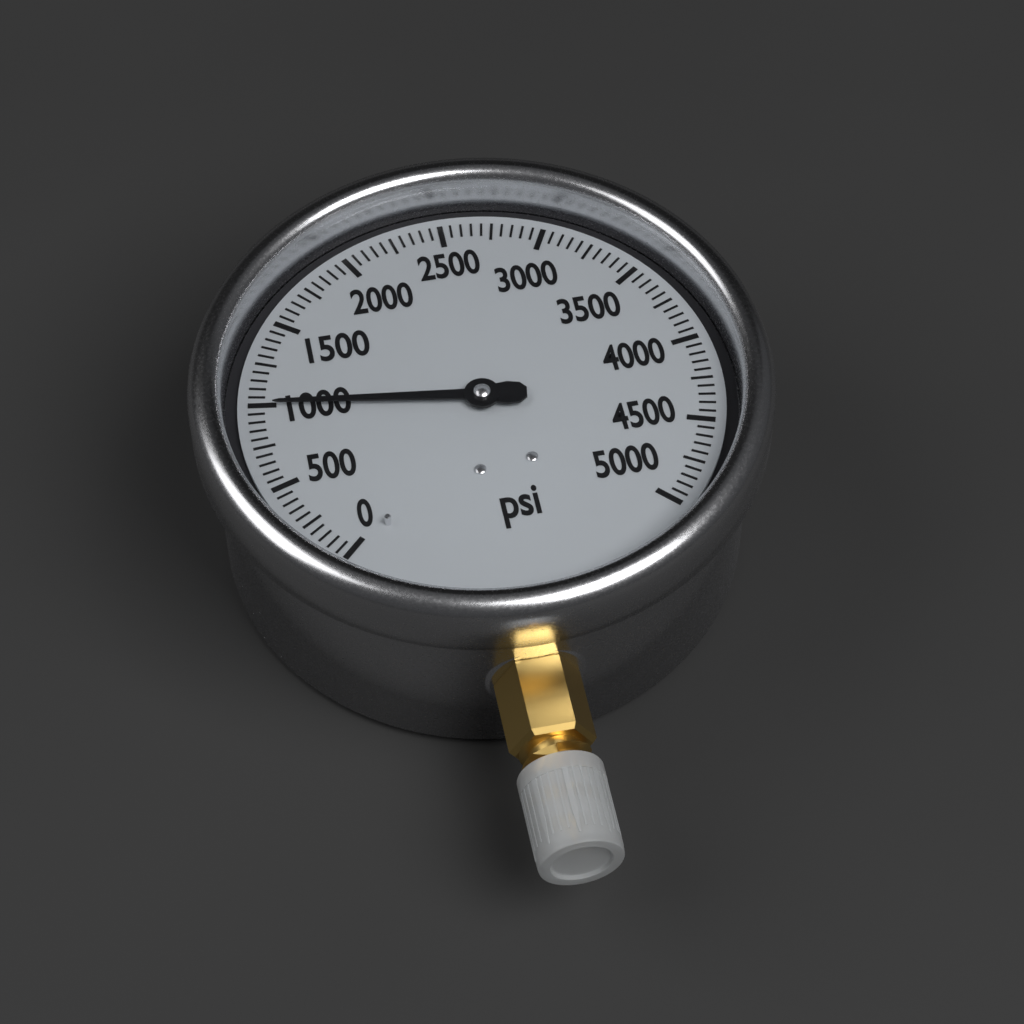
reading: 1000 psi
